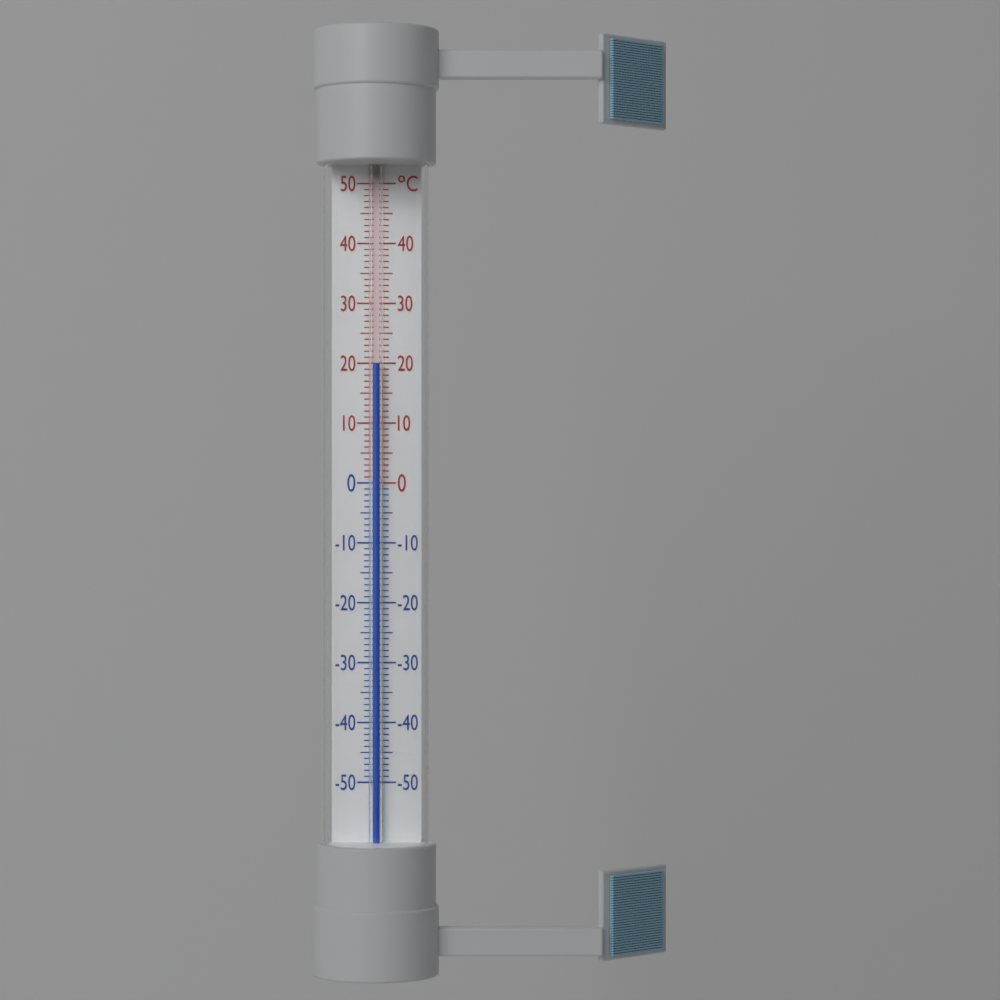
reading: 20 °C
